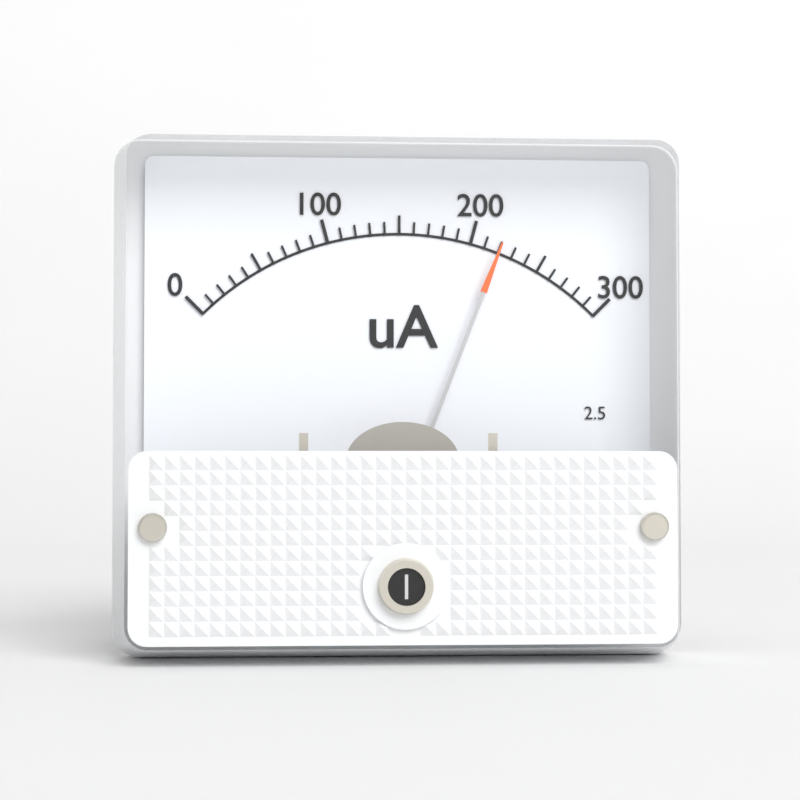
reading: 220 uA
